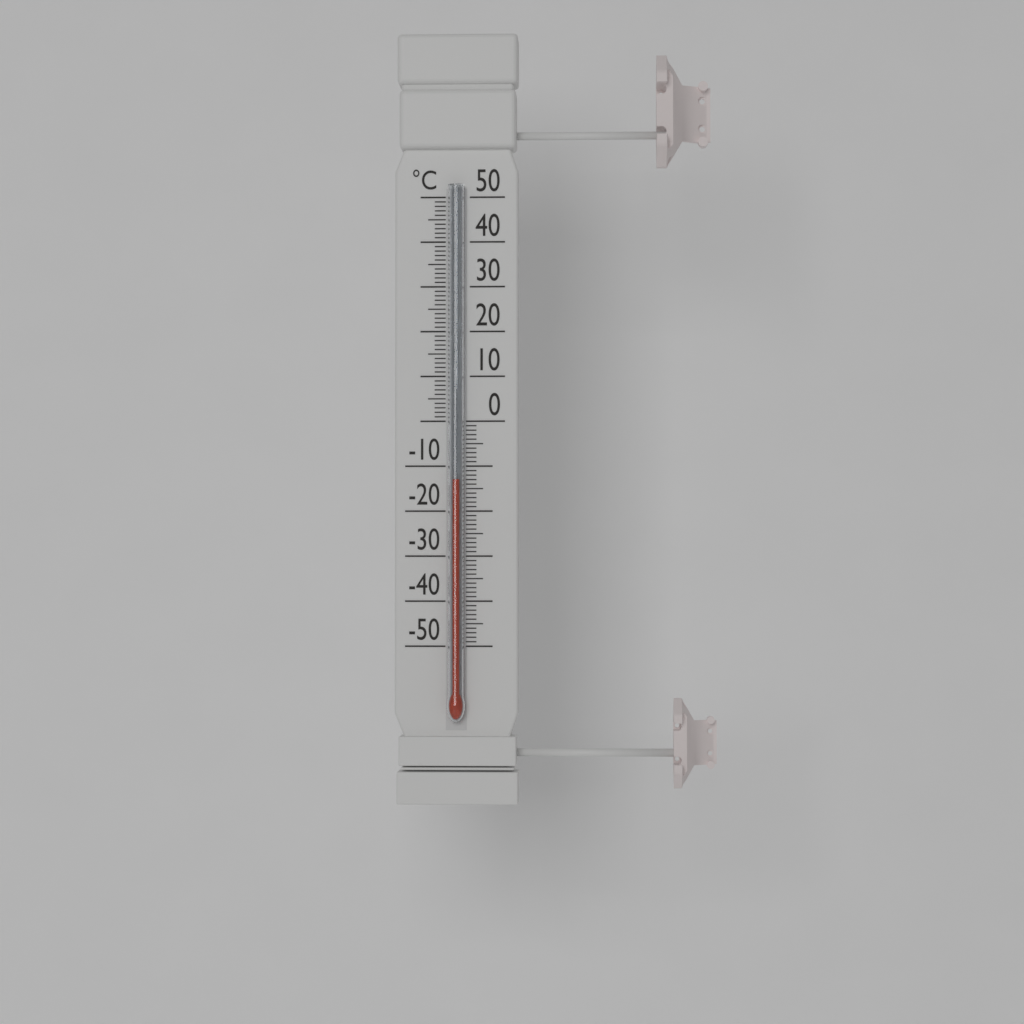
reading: -13 °C
